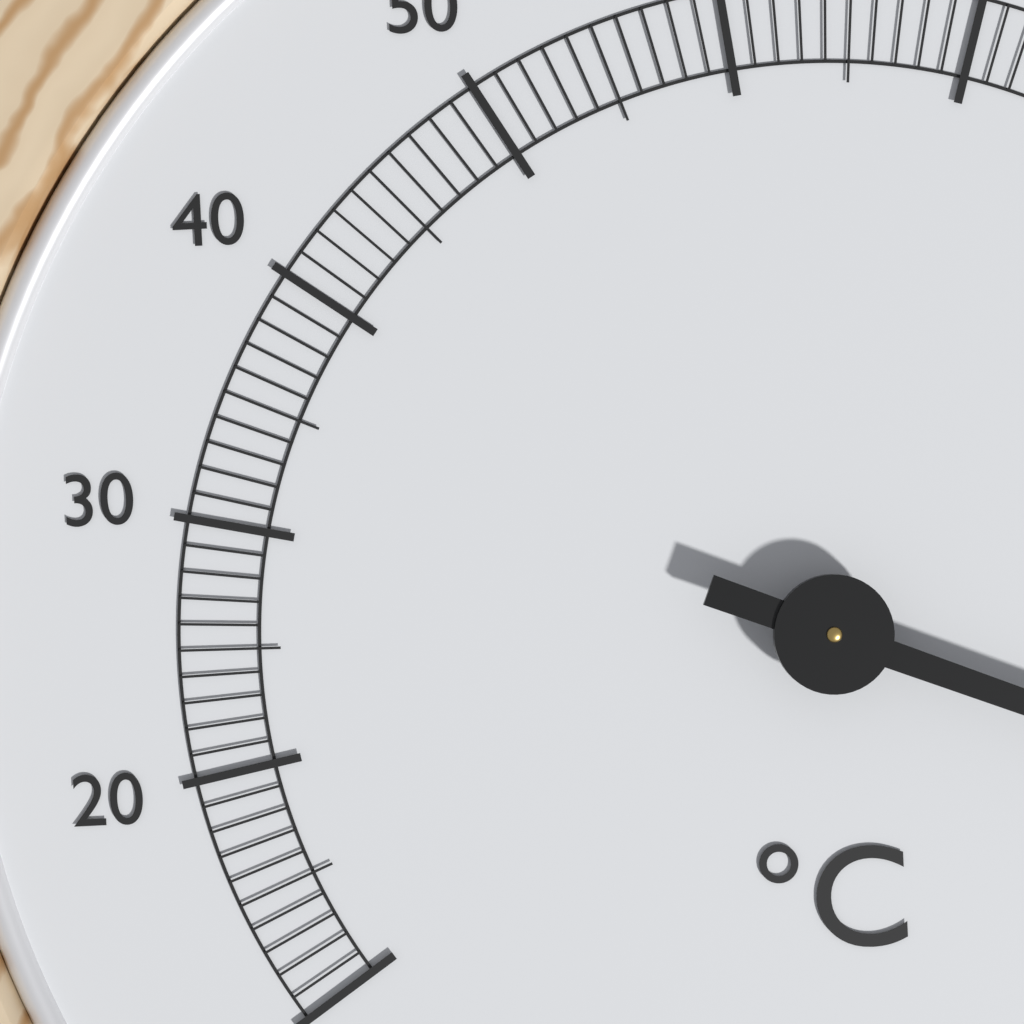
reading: 111 °C
